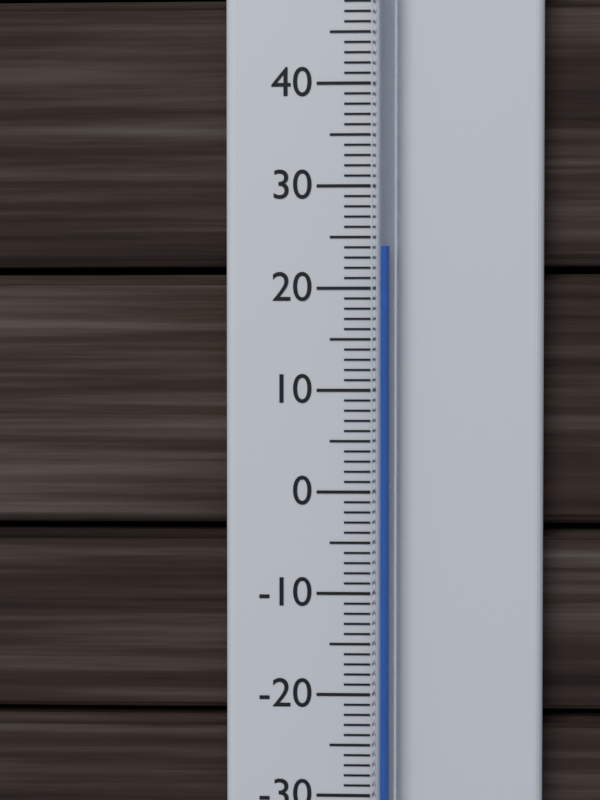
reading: 24 °C
